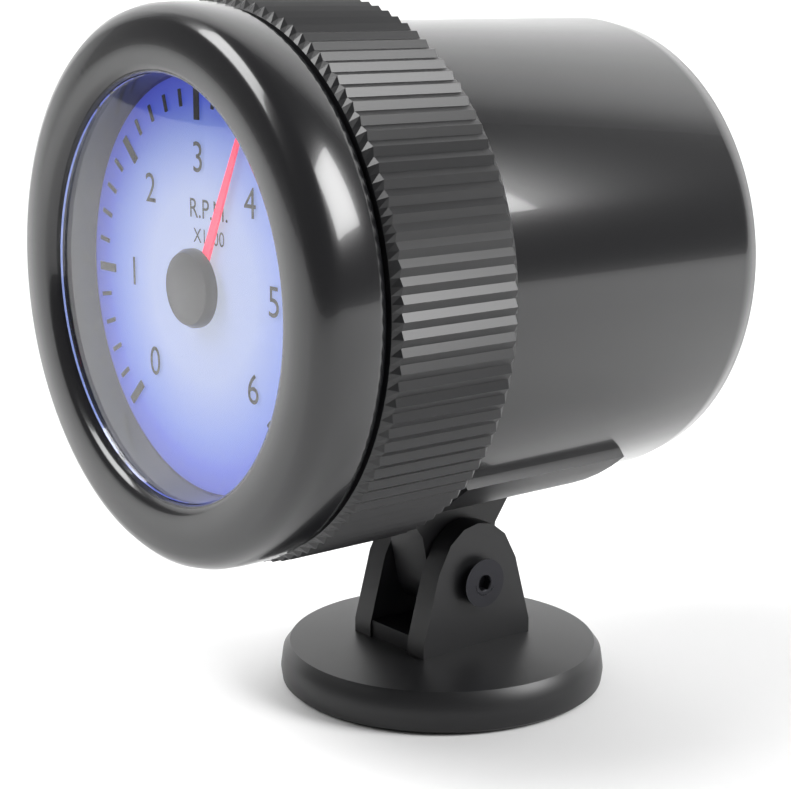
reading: 3.6 RPM x1000
